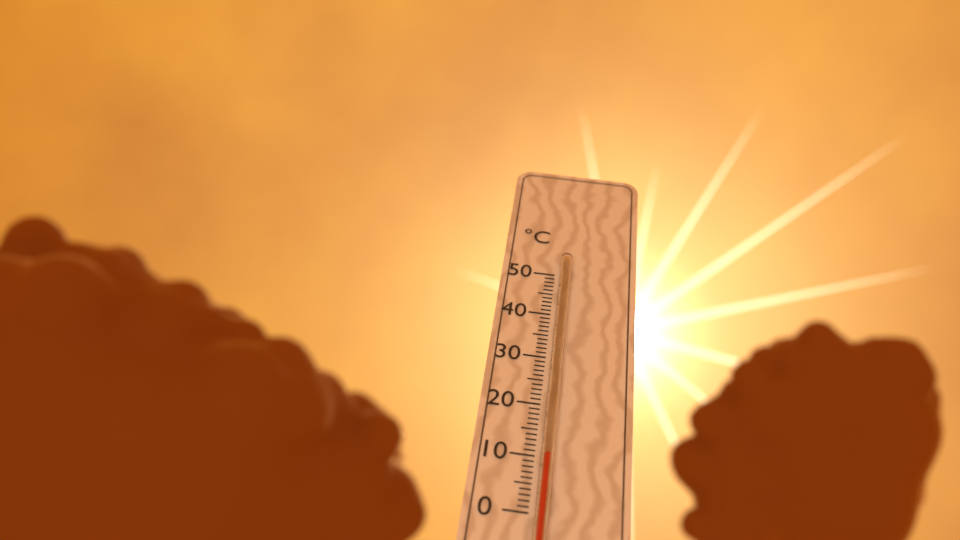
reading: 10 °C
